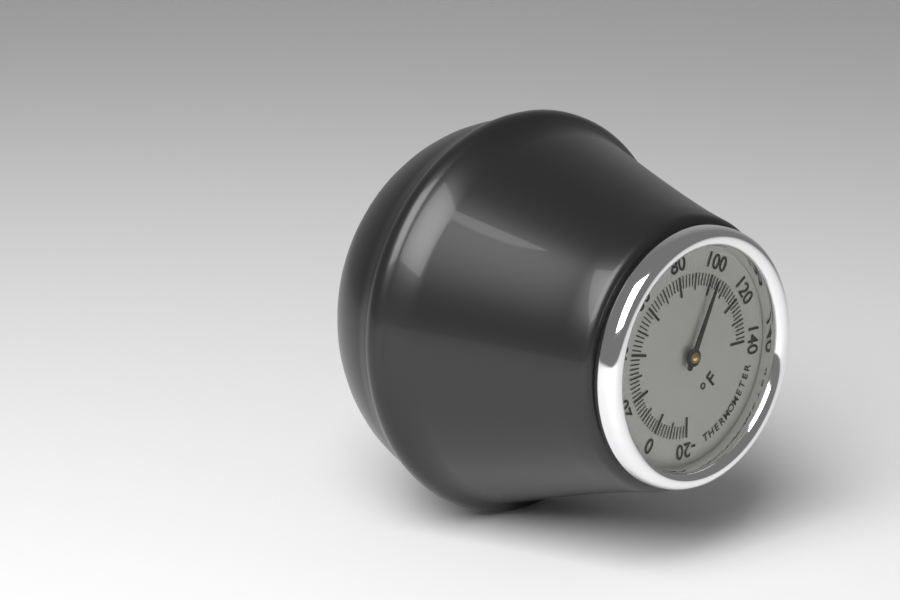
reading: 102 °F
